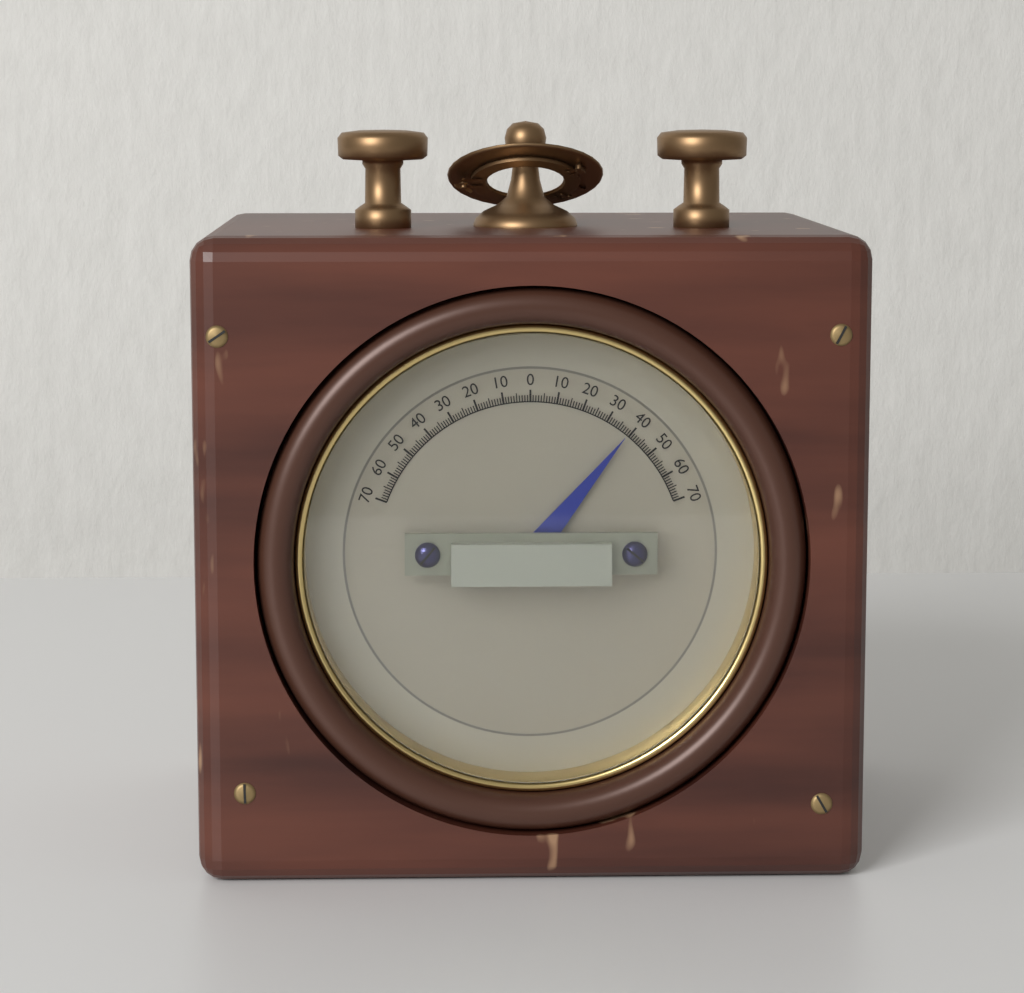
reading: 39 (no unit)
